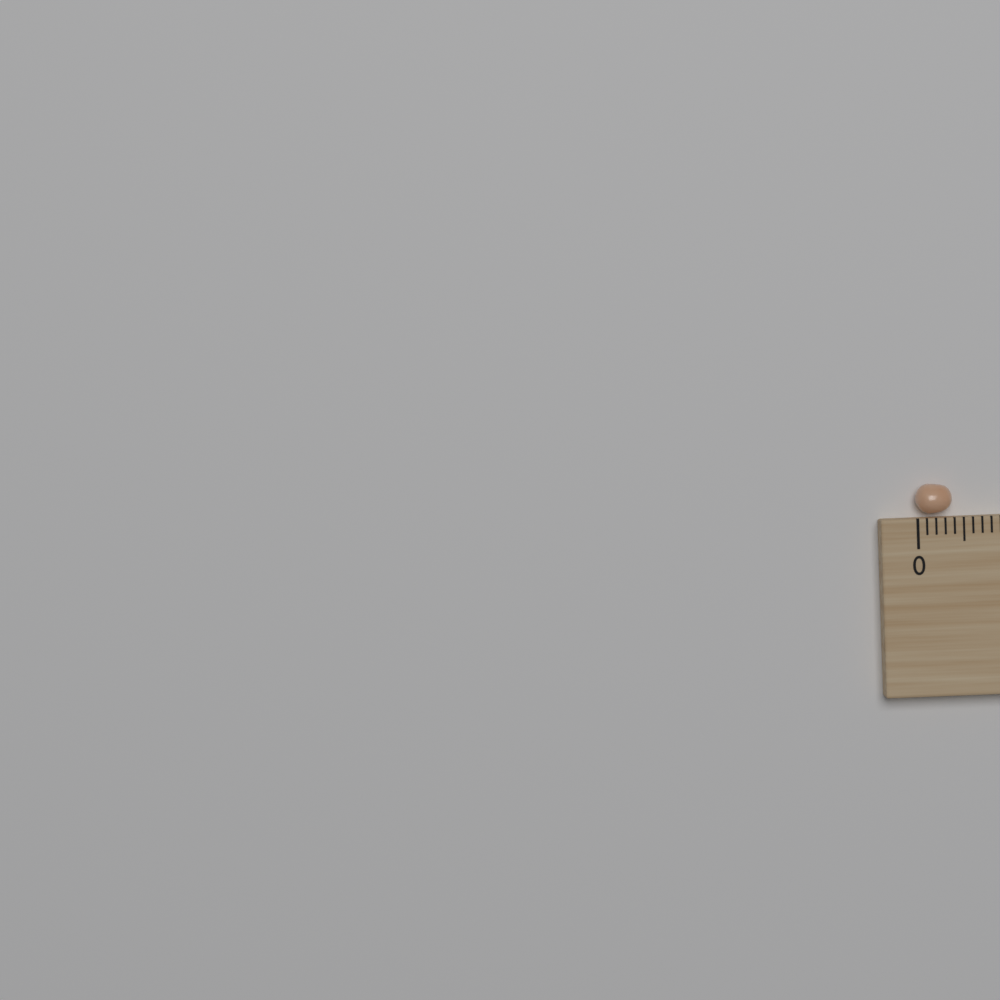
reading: 0.4 (no unit)
